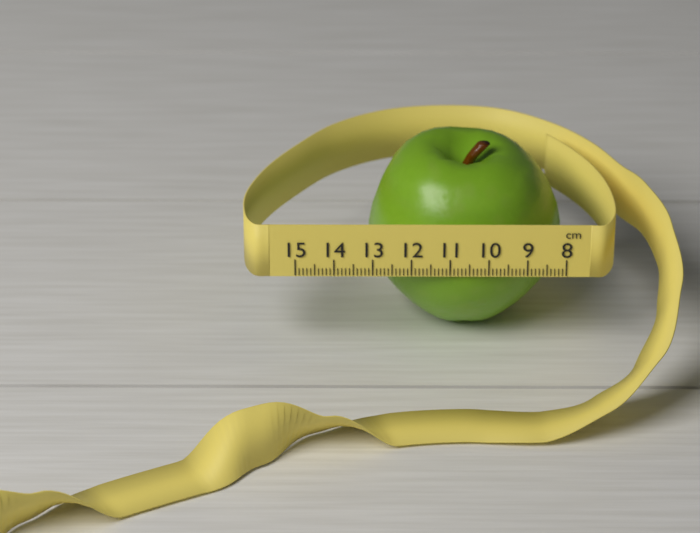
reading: 13.1 cm
